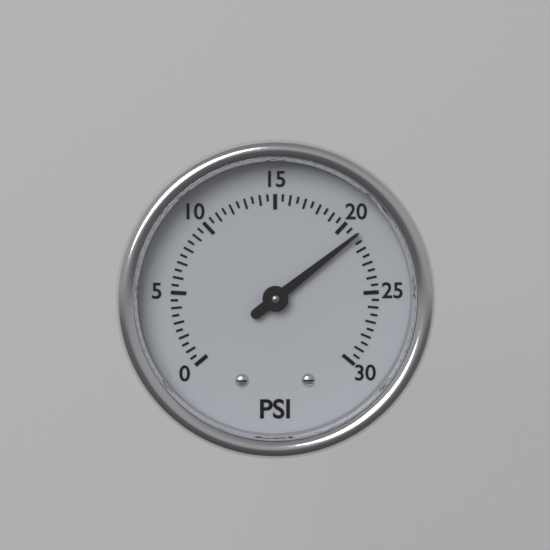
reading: 21.0 psi
